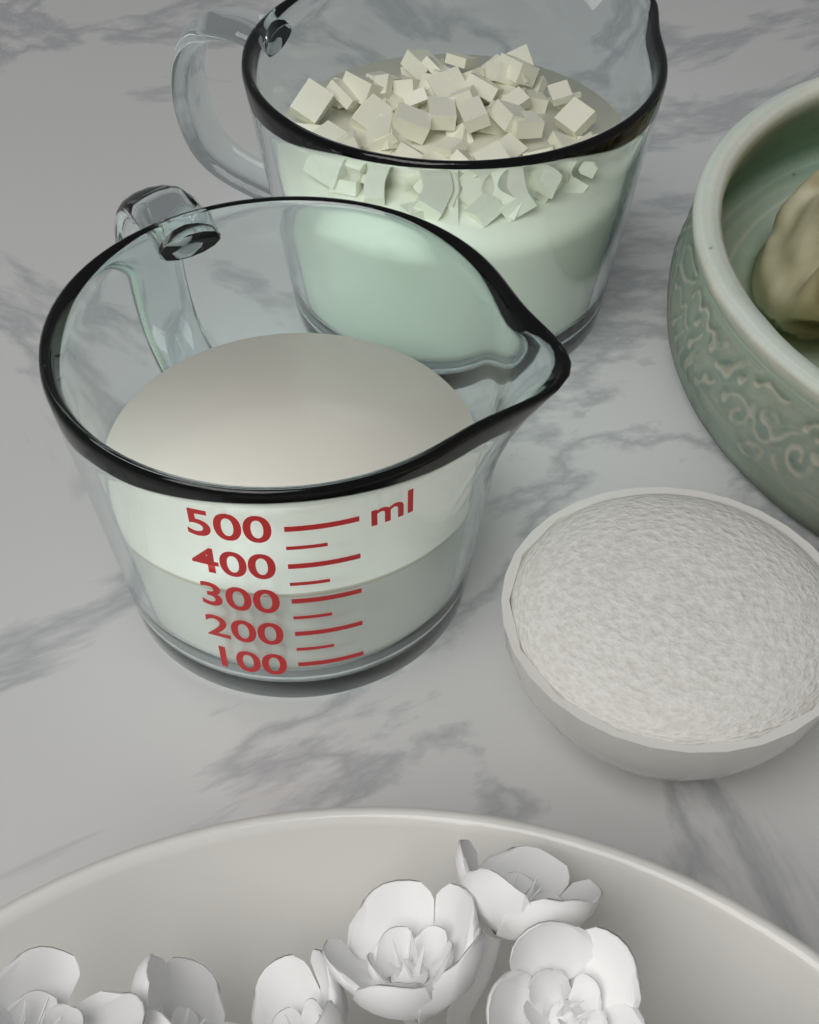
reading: 300 ml
